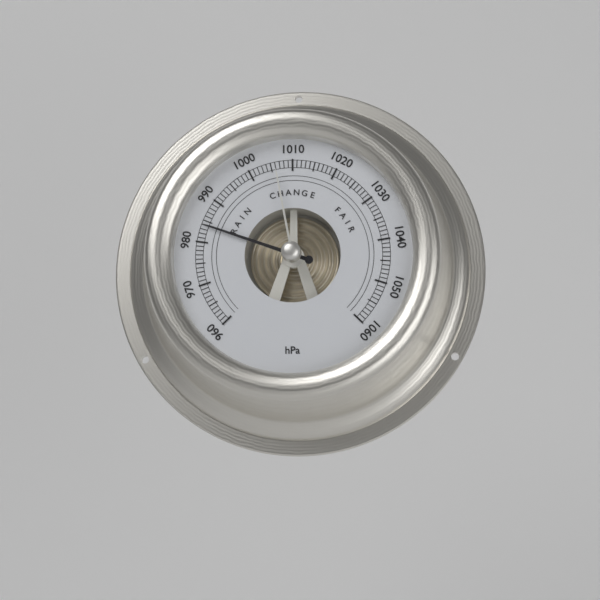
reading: 984 hPa
